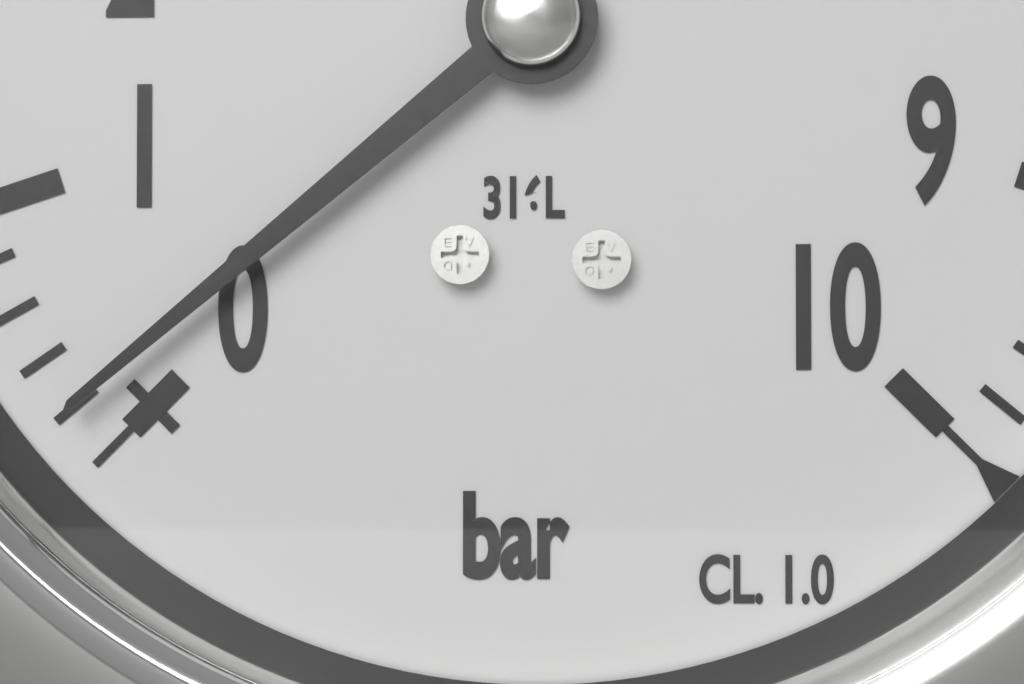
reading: 0.2 bar
